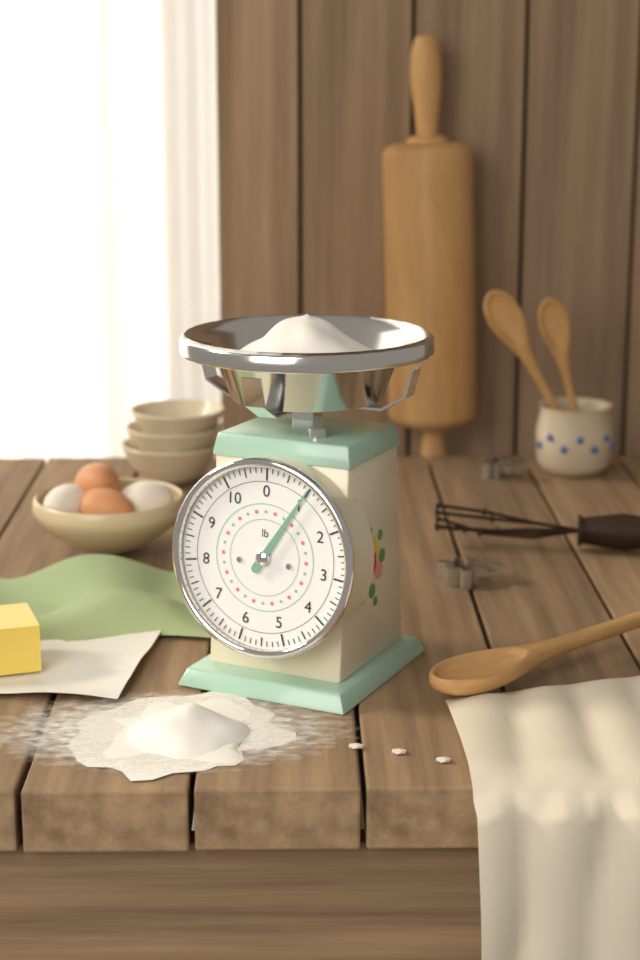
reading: 1.000 lb
